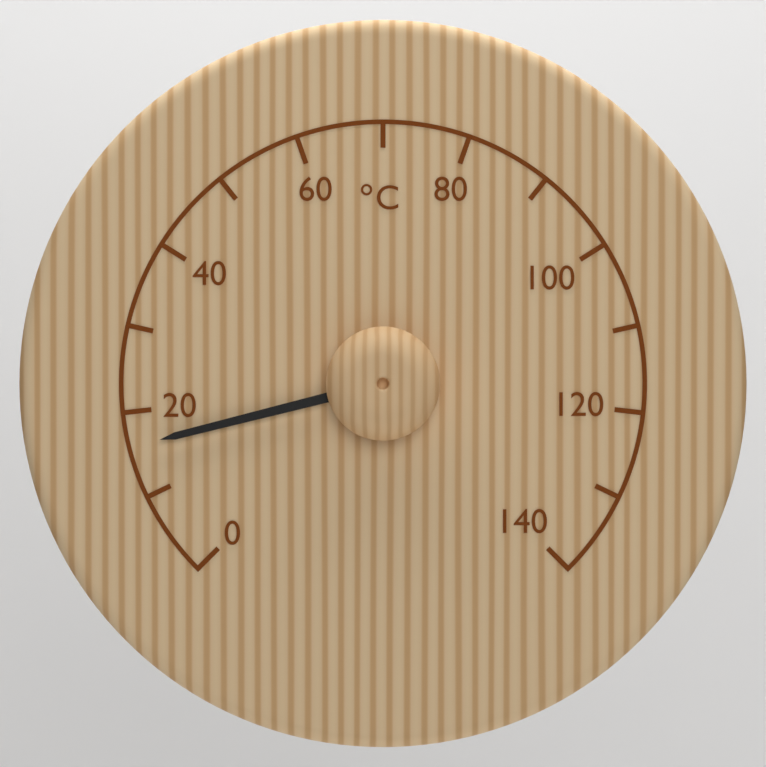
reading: 16 °C
